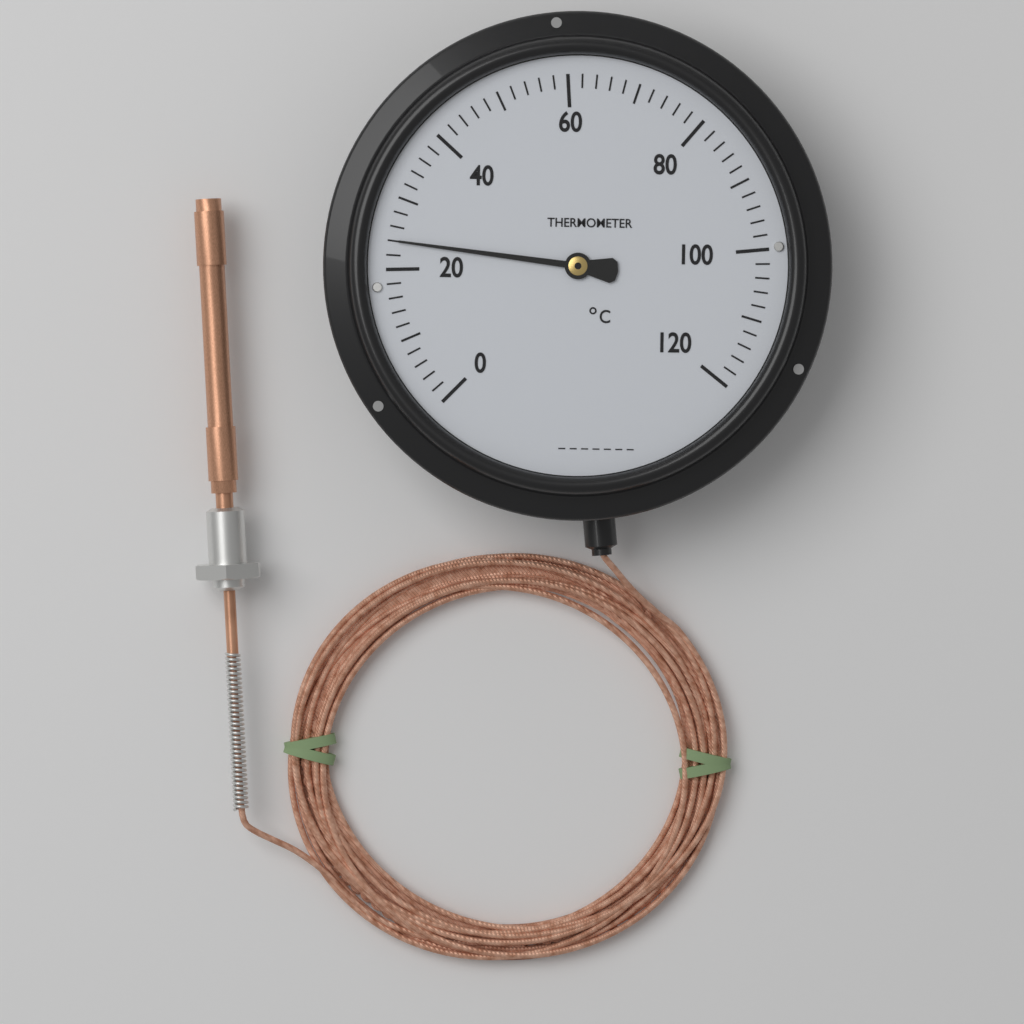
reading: 24 °C
